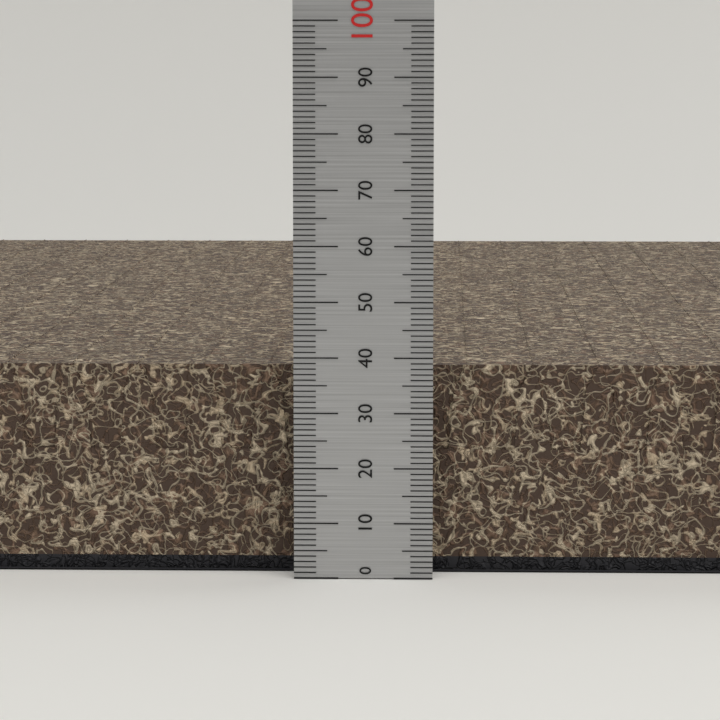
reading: 38 (no unit)
